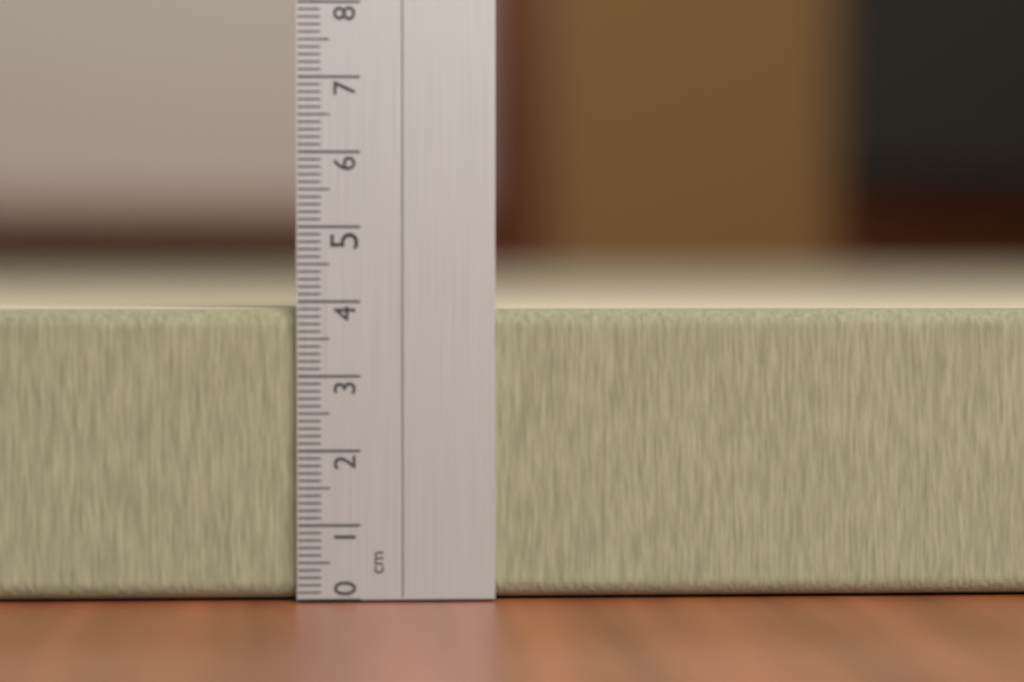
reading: 3.9 cm
